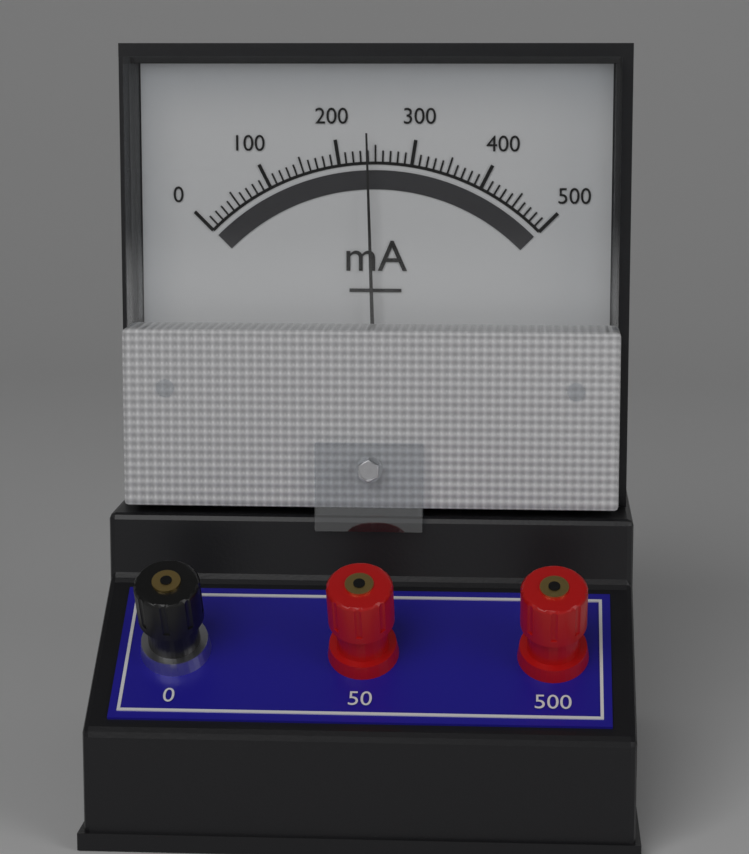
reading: 240 mA
